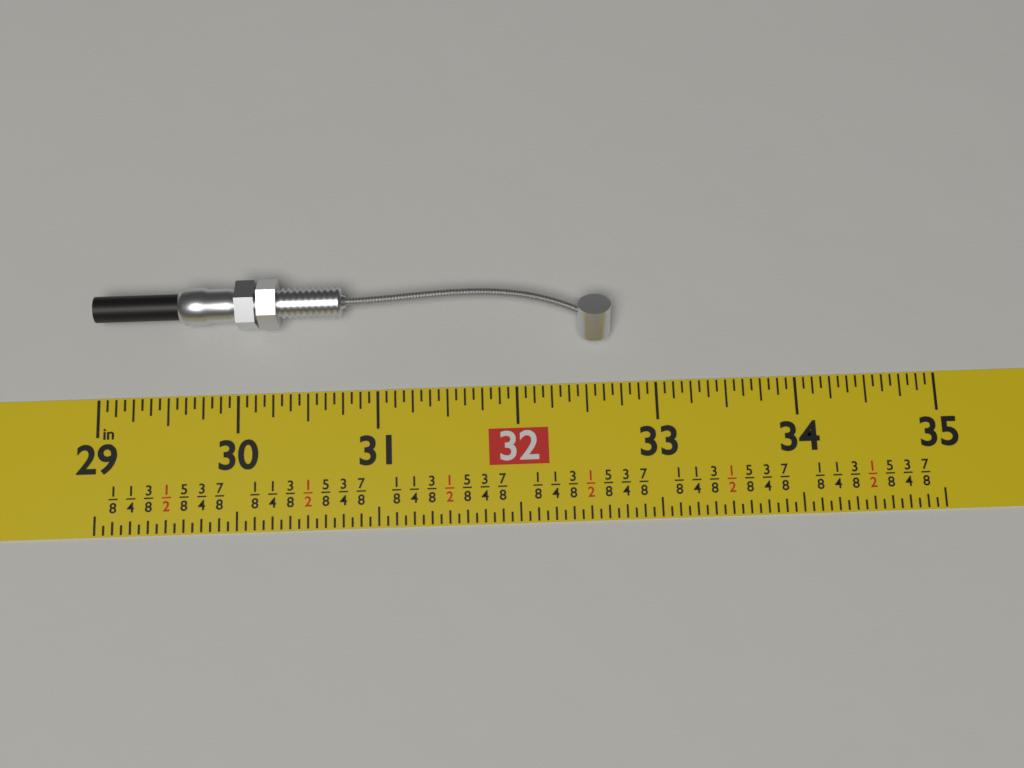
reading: 32.6875 in
